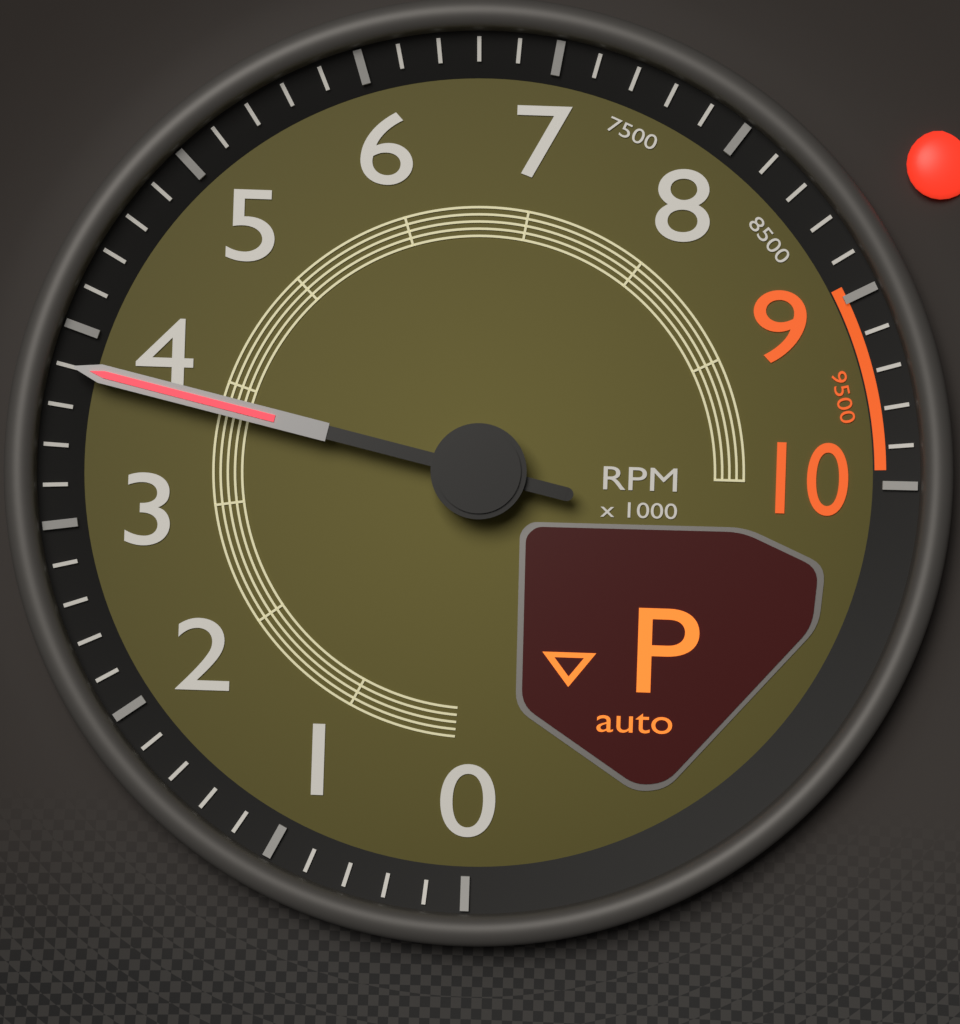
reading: 3800 RPM
